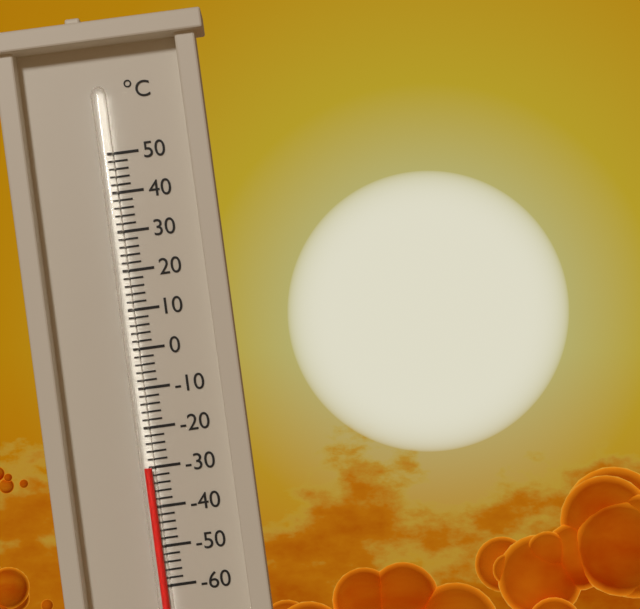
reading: -30 °C
